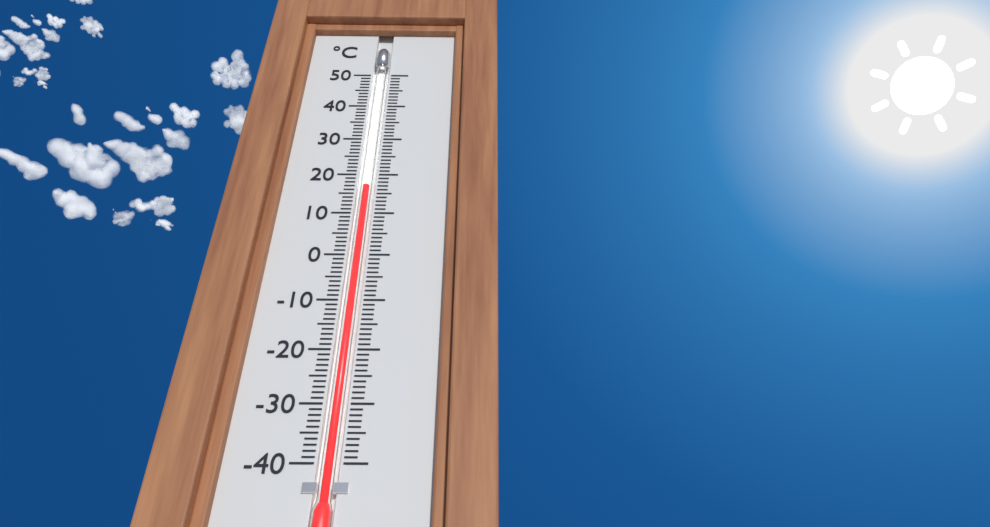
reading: 17 °C
